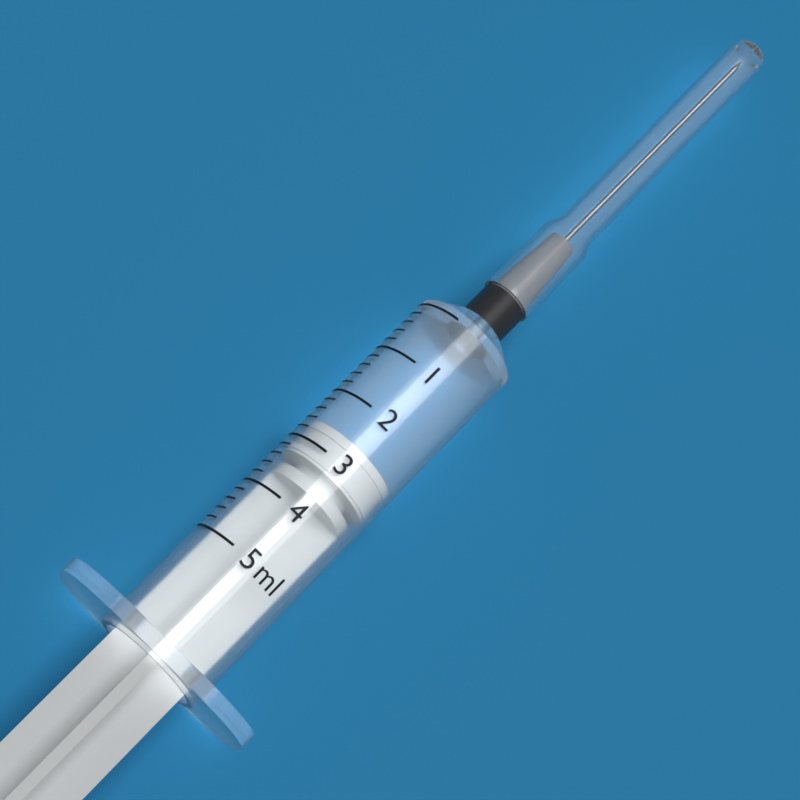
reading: 2.6 ml
